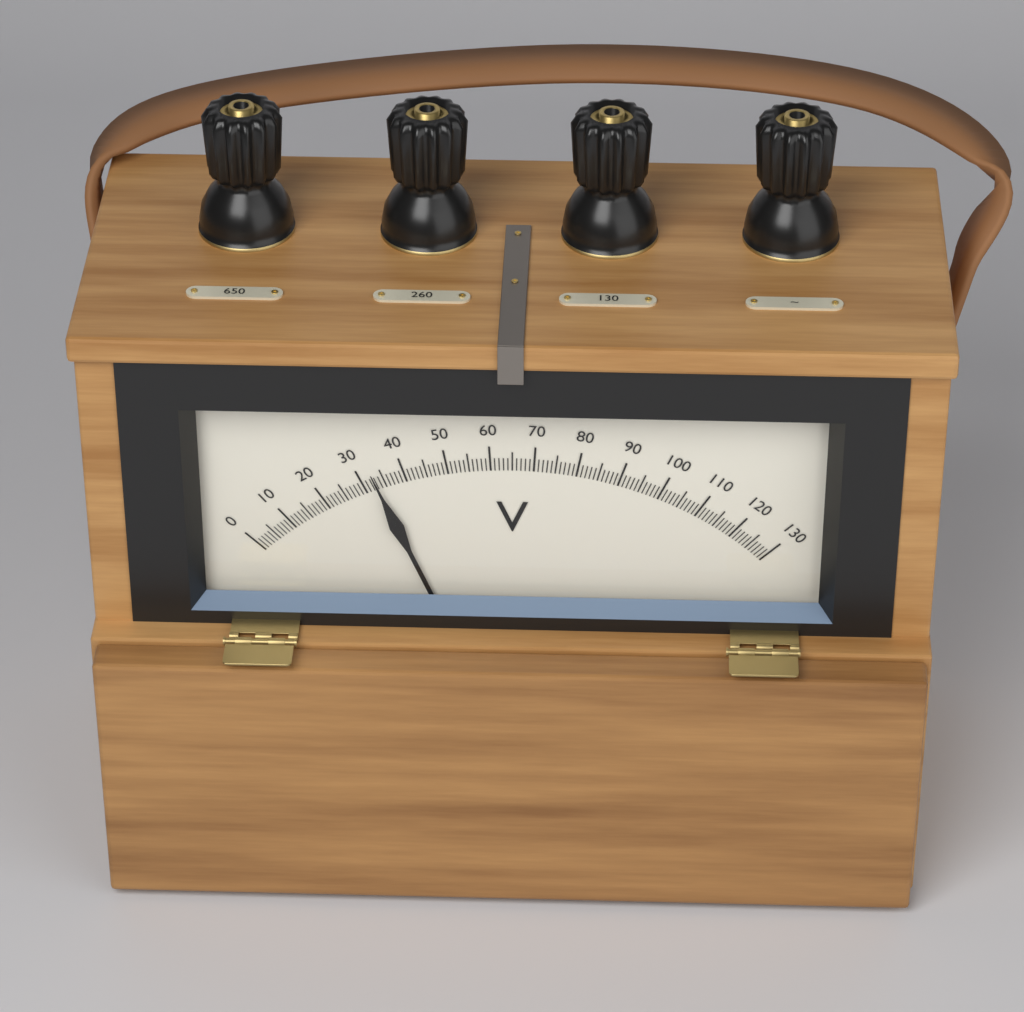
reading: 33 V
